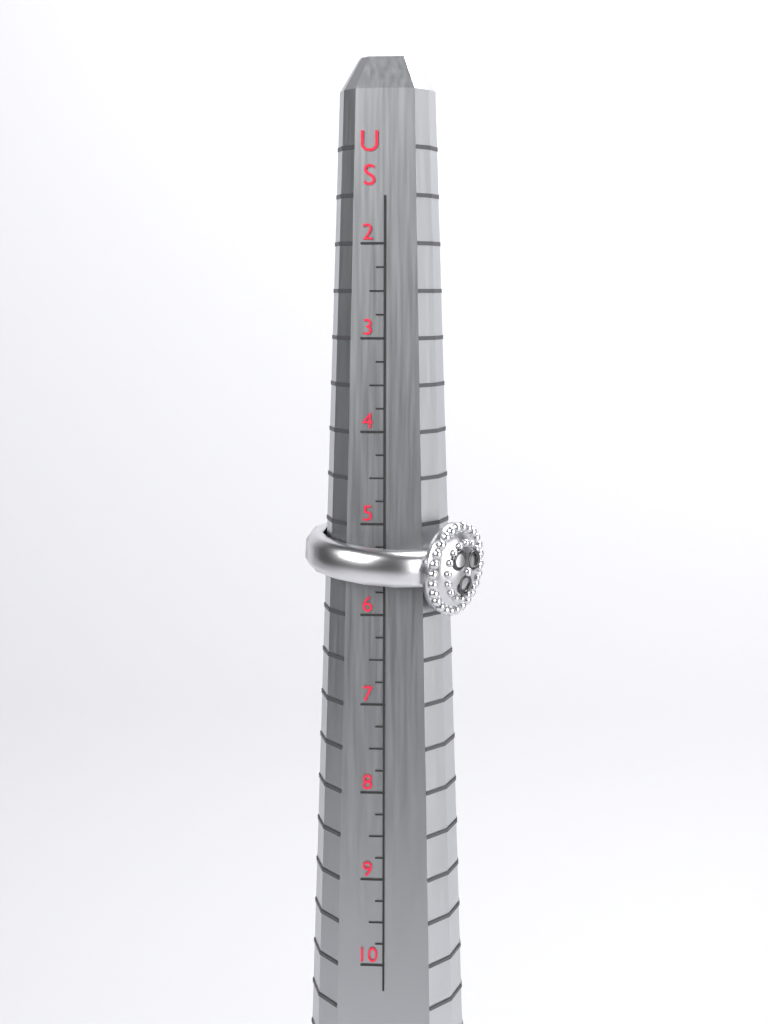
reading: 6.00 US
